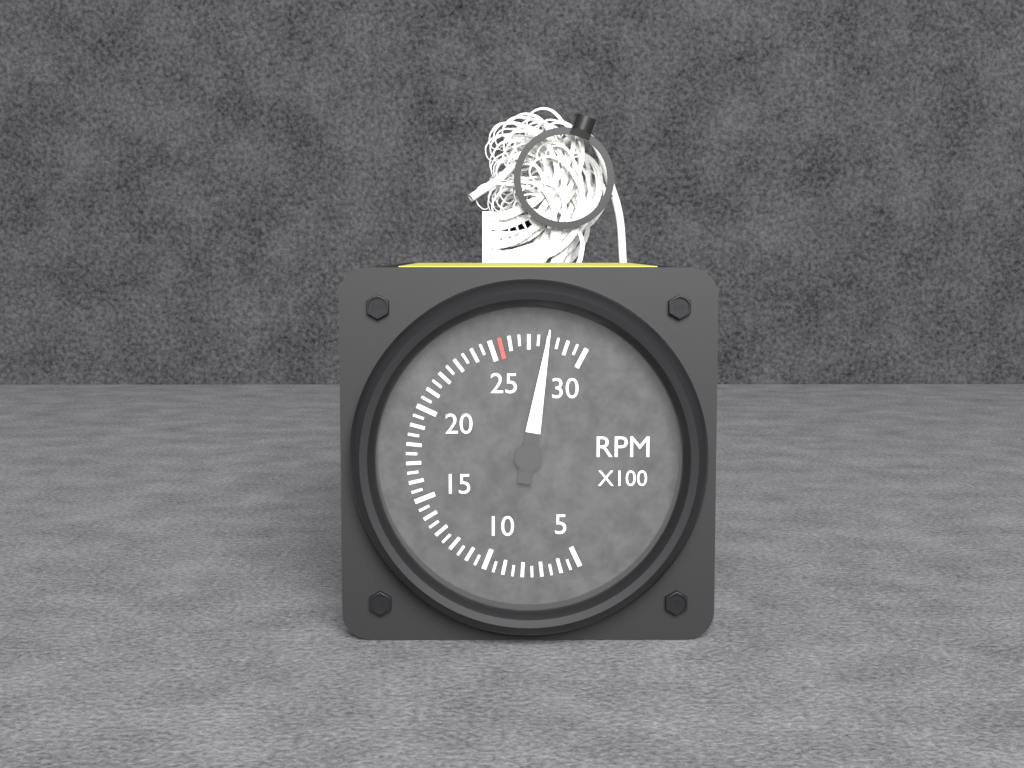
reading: 2800 RPM
